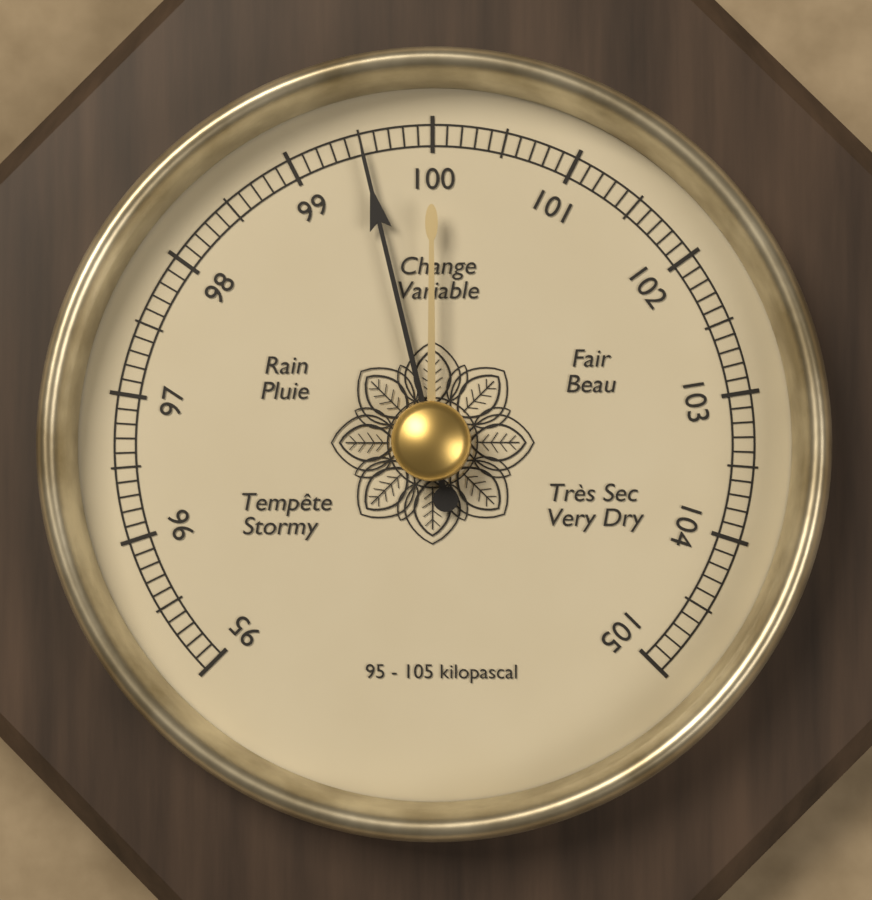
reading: 99.5 kPa
